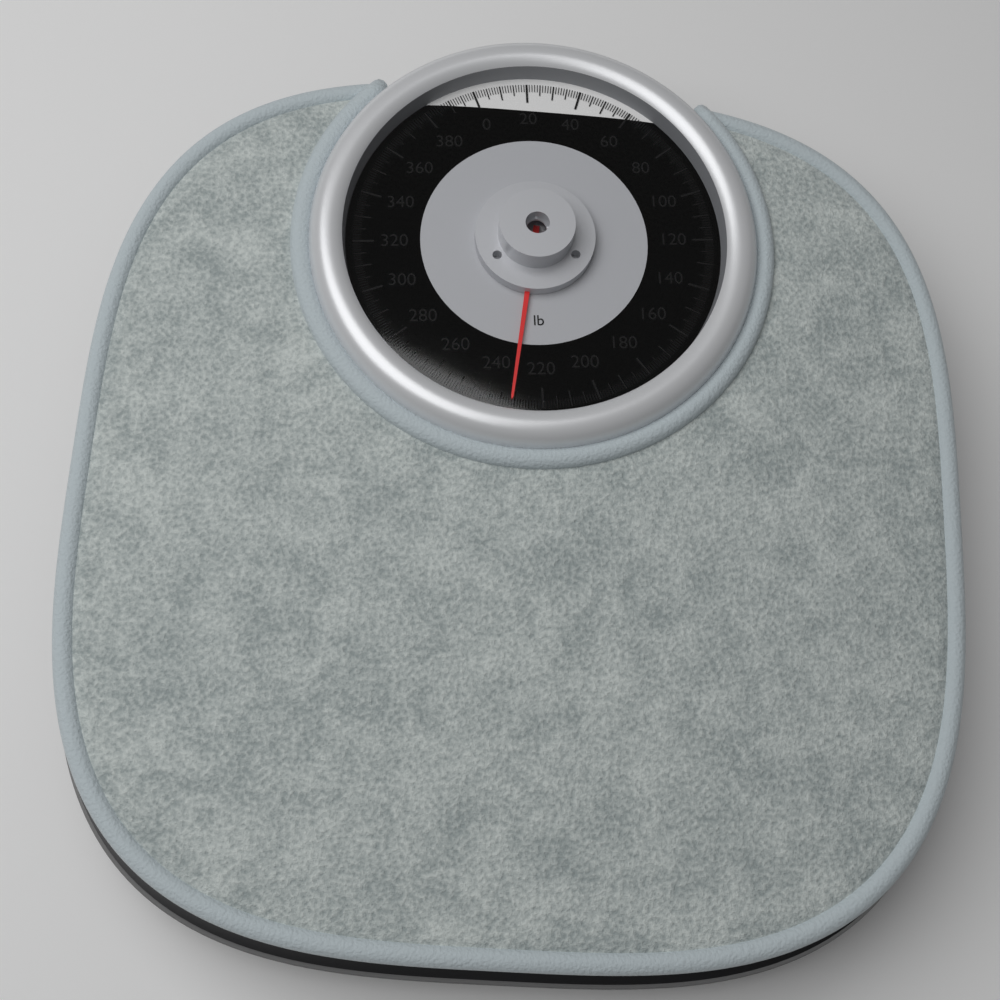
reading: 231 lb
